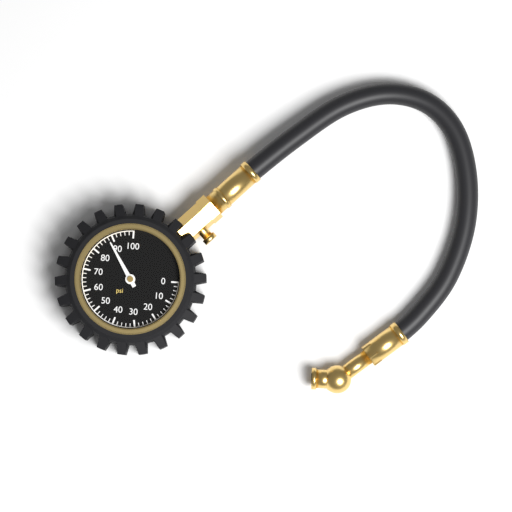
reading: 88 psi
